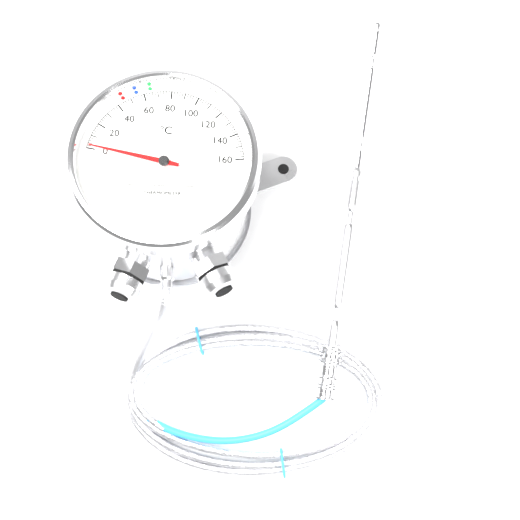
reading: 2 °C
